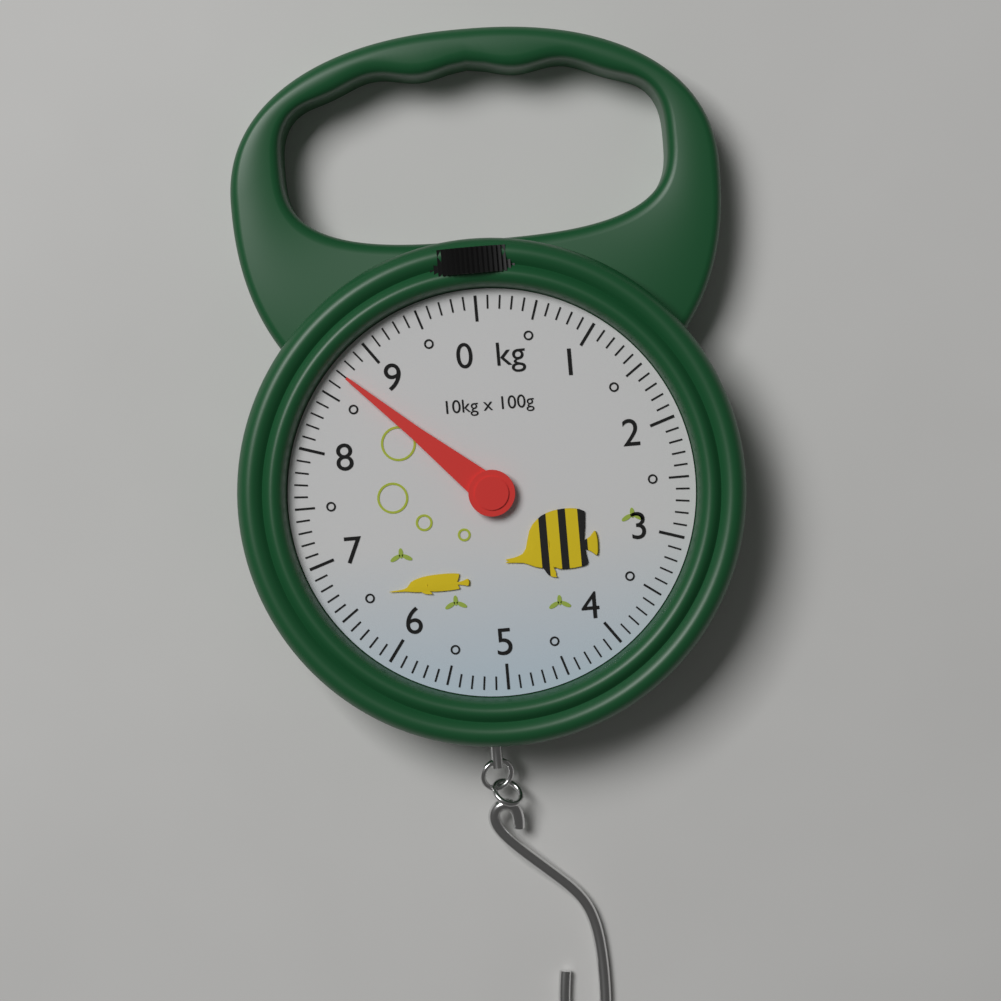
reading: 8.7 kg
